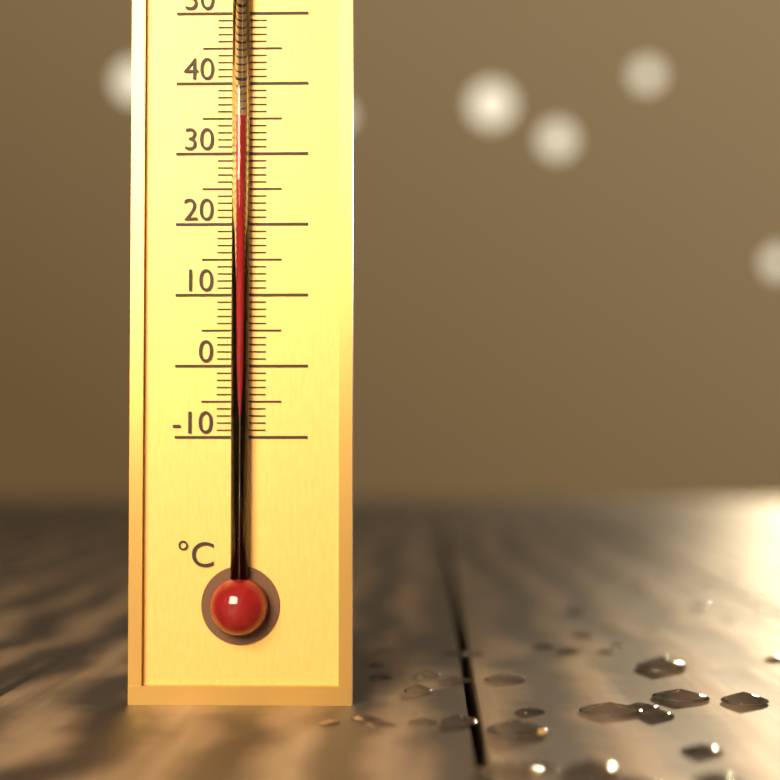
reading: 35 °C
